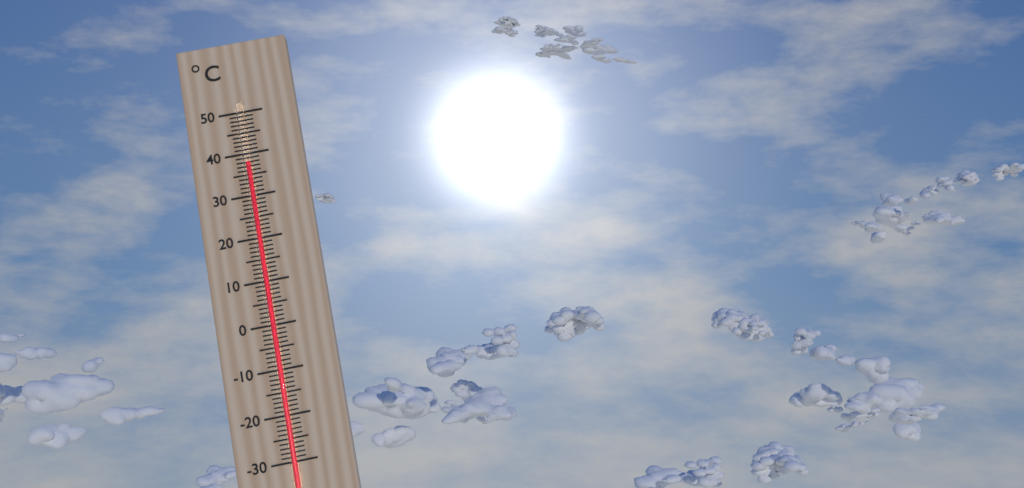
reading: 38 °C
